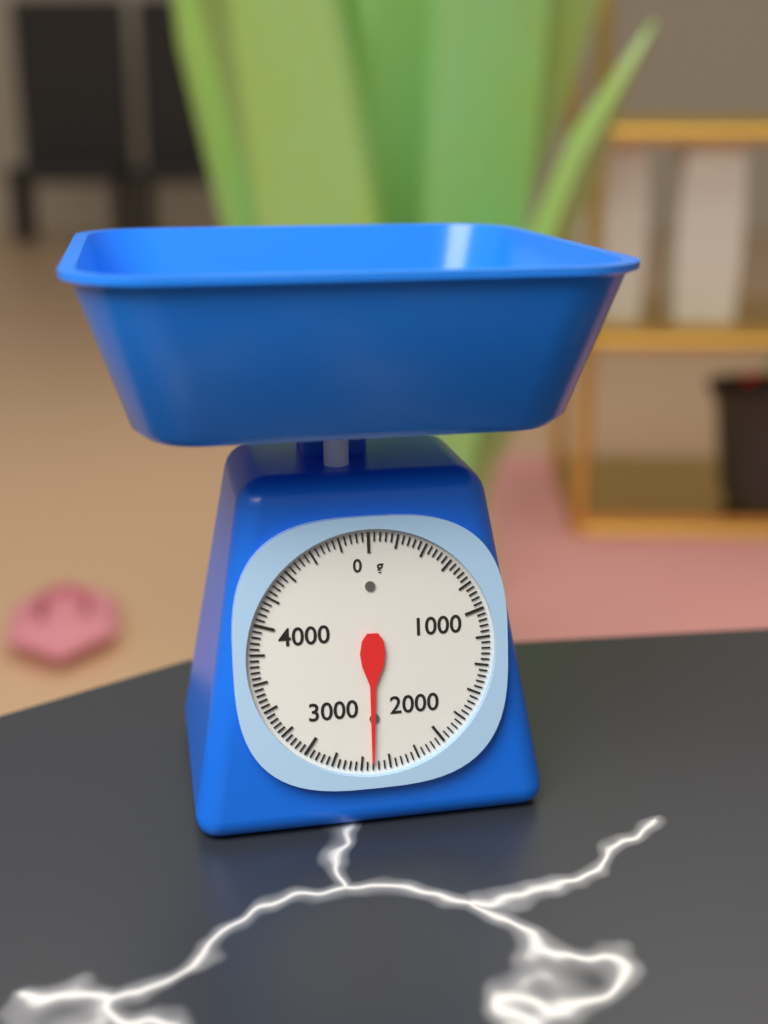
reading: 2520 g
